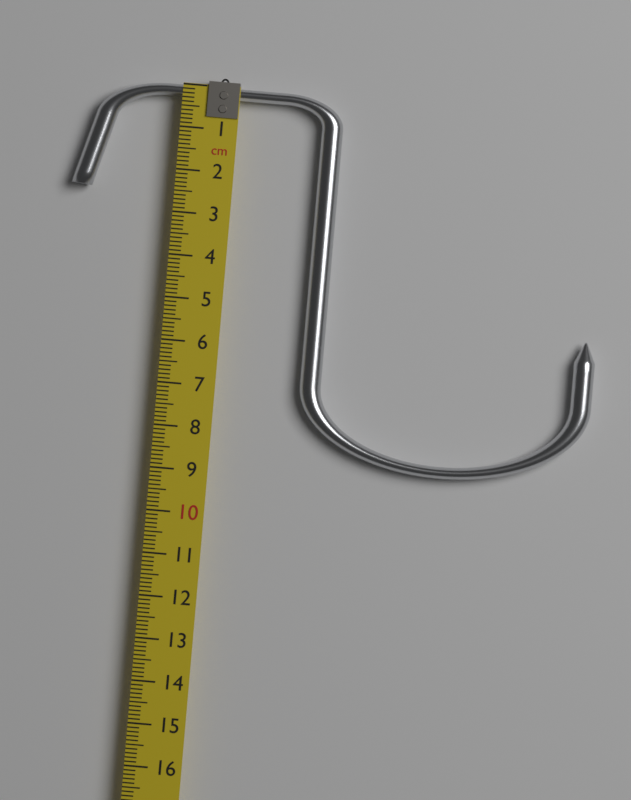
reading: 8.7 cm
